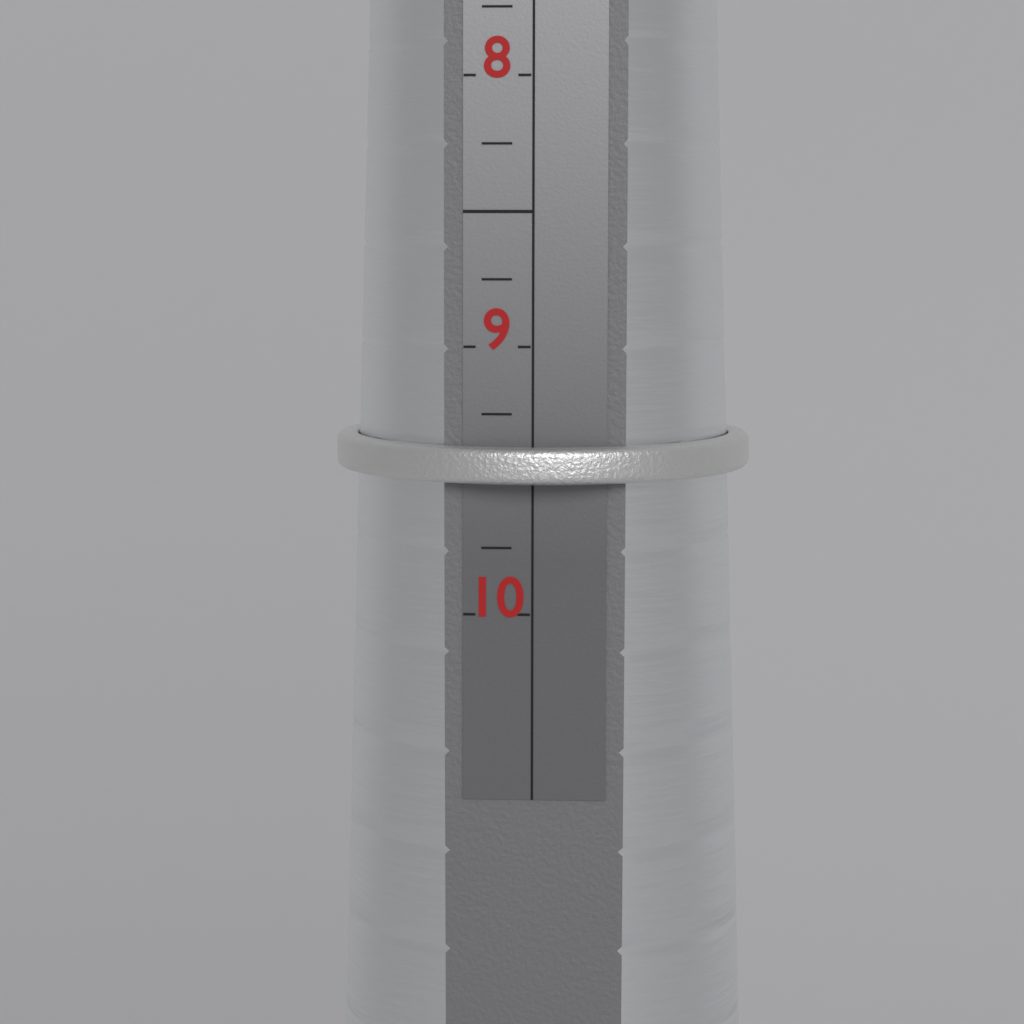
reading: 9.50 (no unit)
